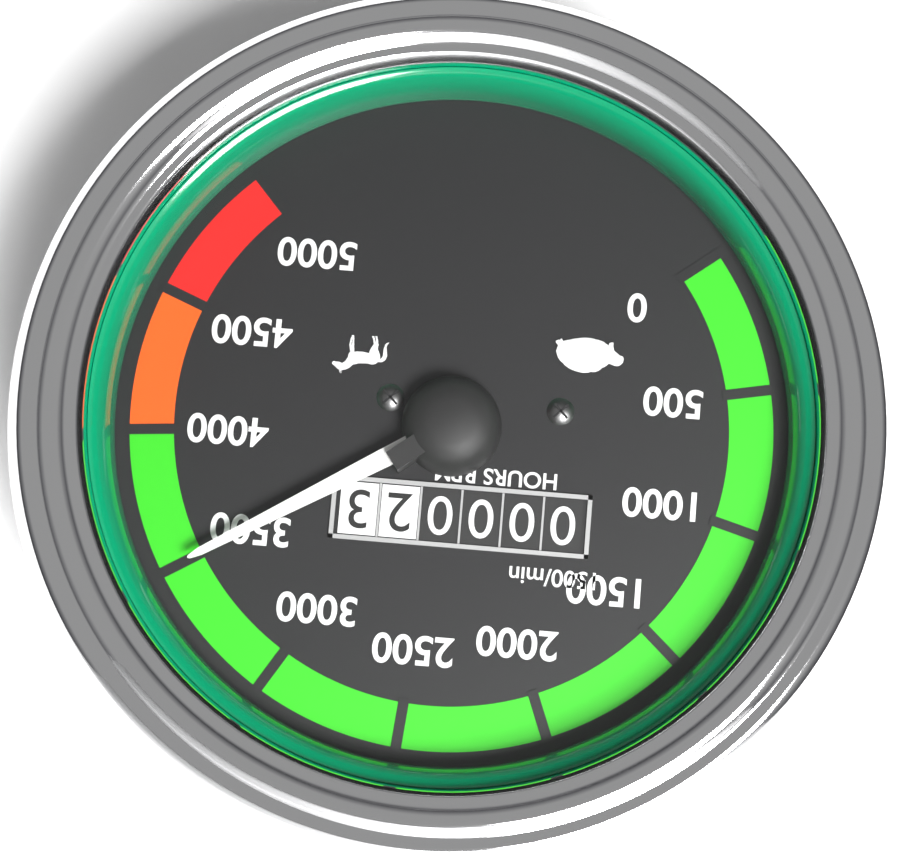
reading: 3500 RPM
